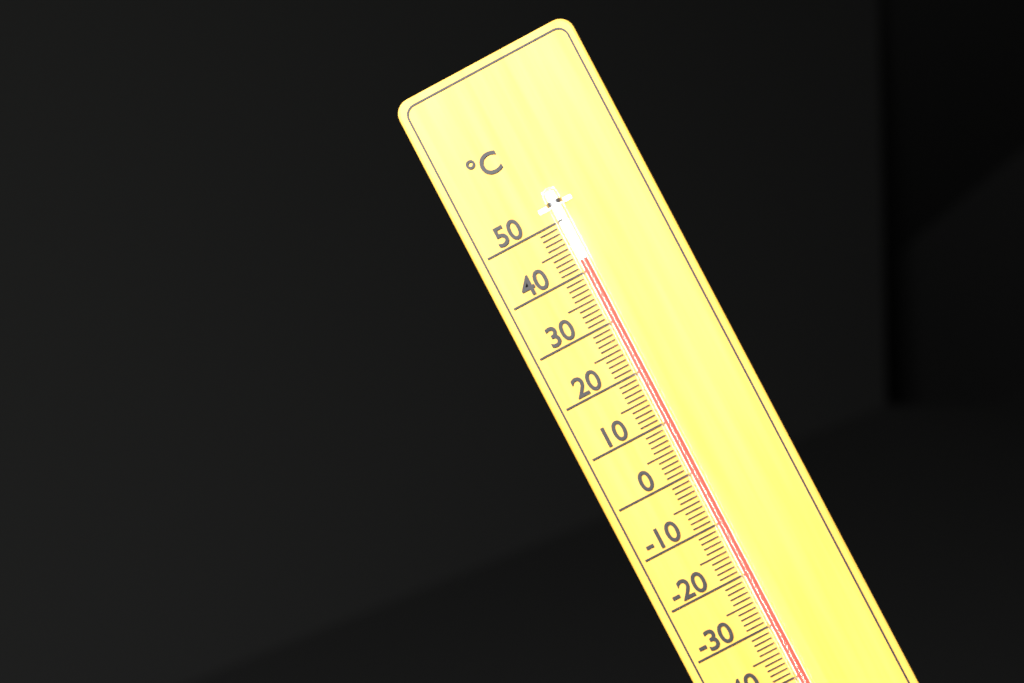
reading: 42 °C
